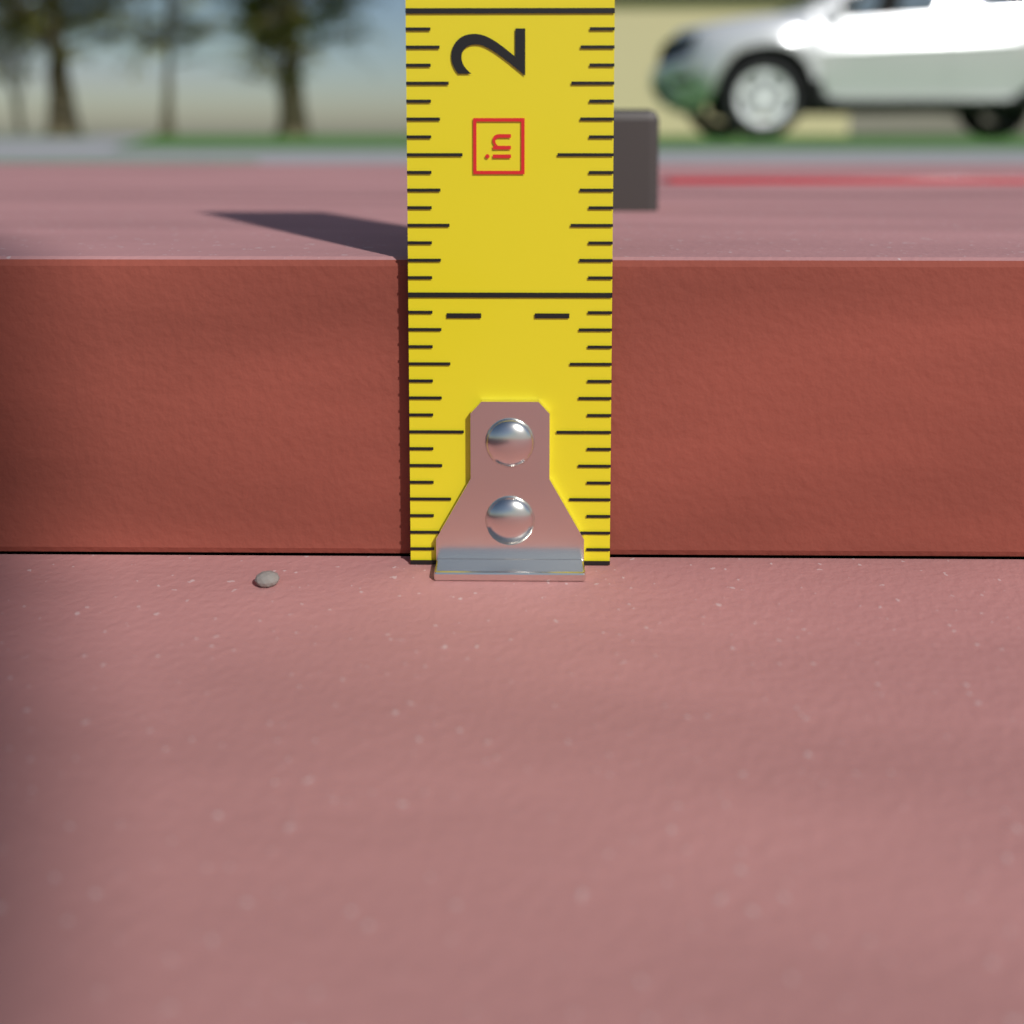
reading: 1.1250 in
